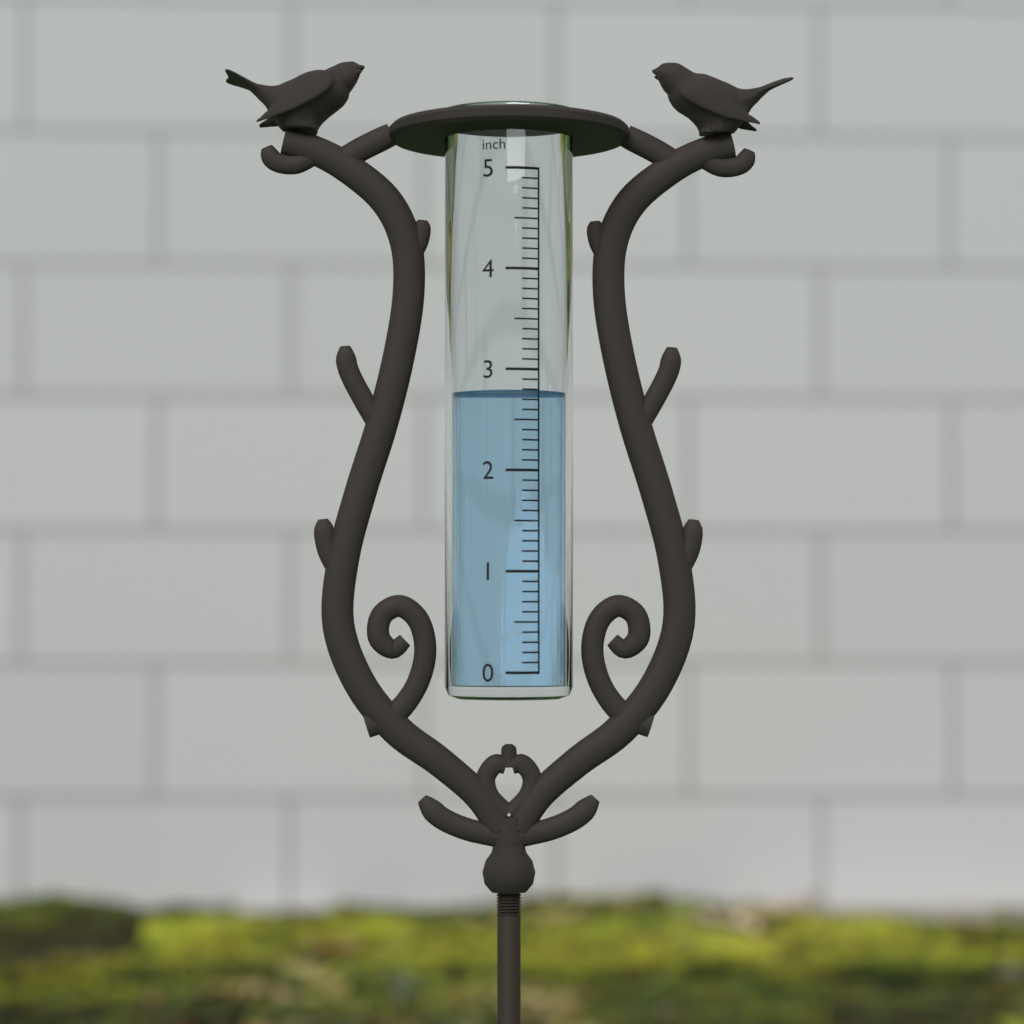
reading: 2.8 inch
